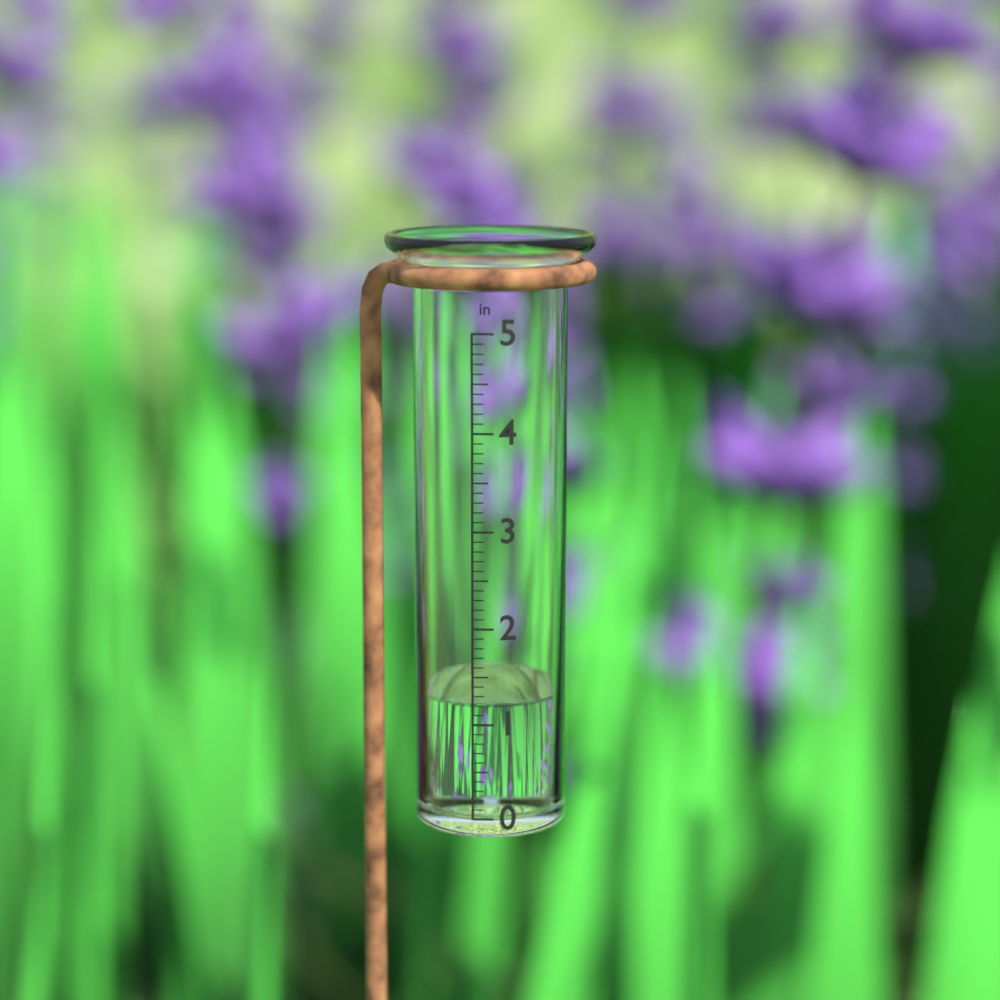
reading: 1.2 in
